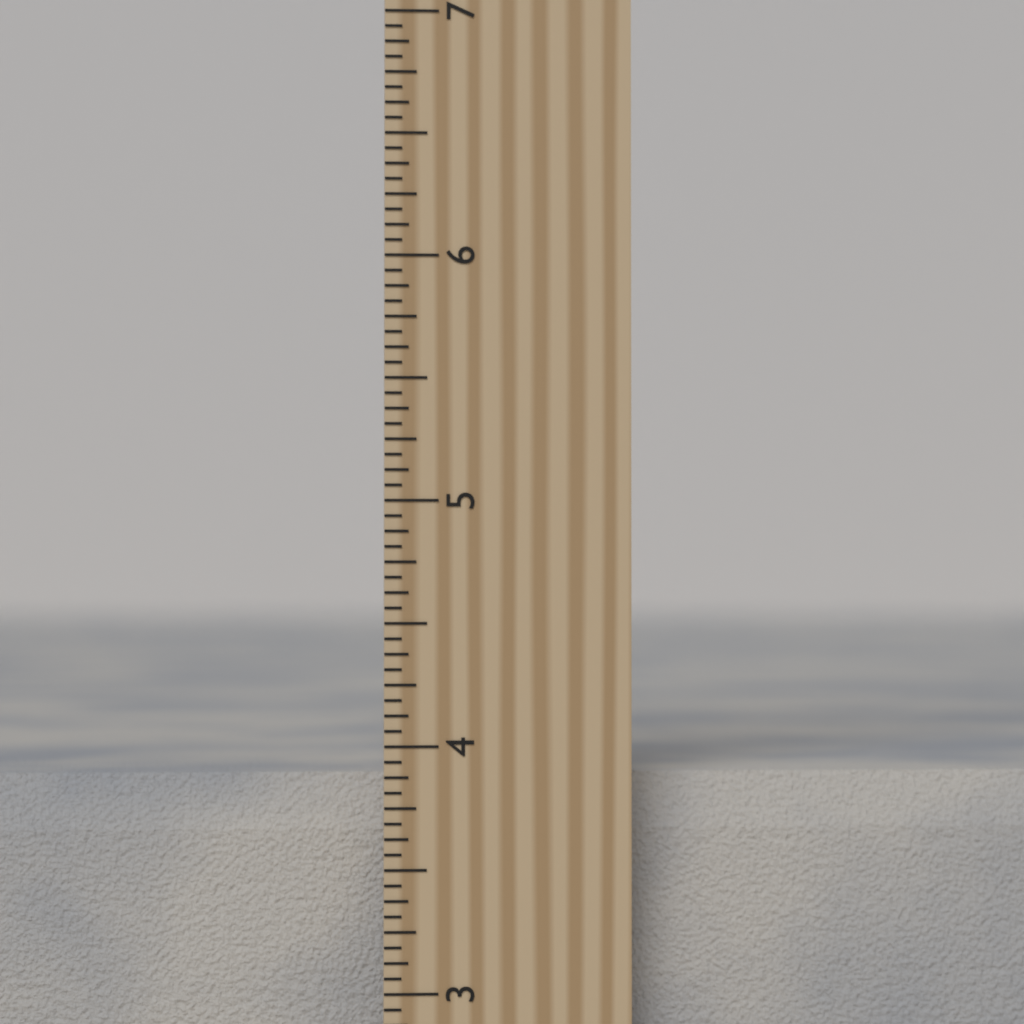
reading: 3.8750 inch
